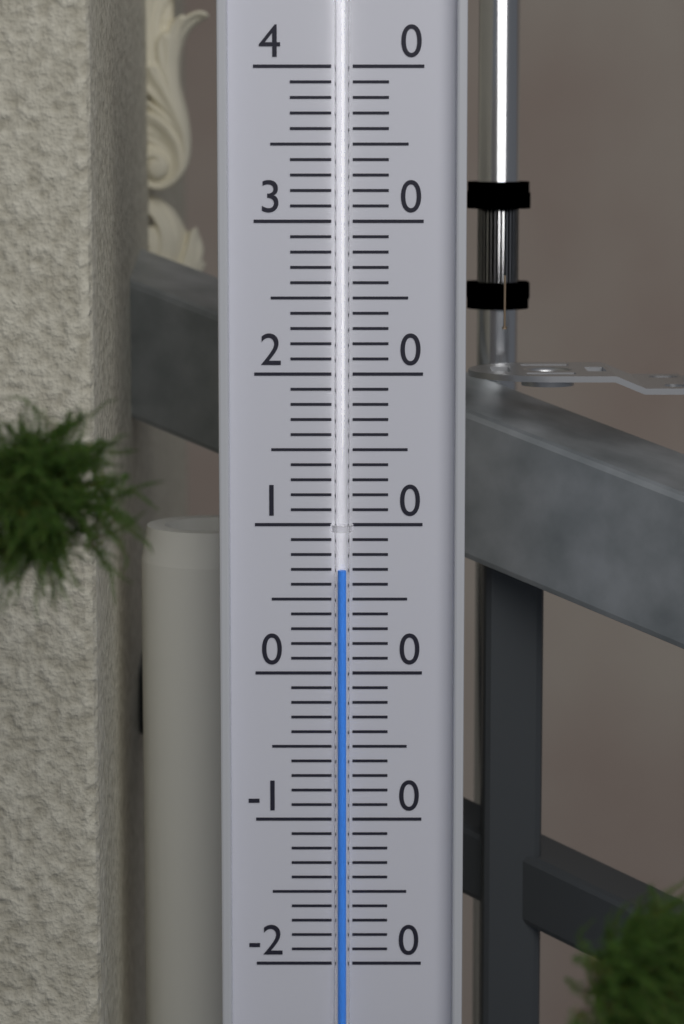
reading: 7 (no unit)
